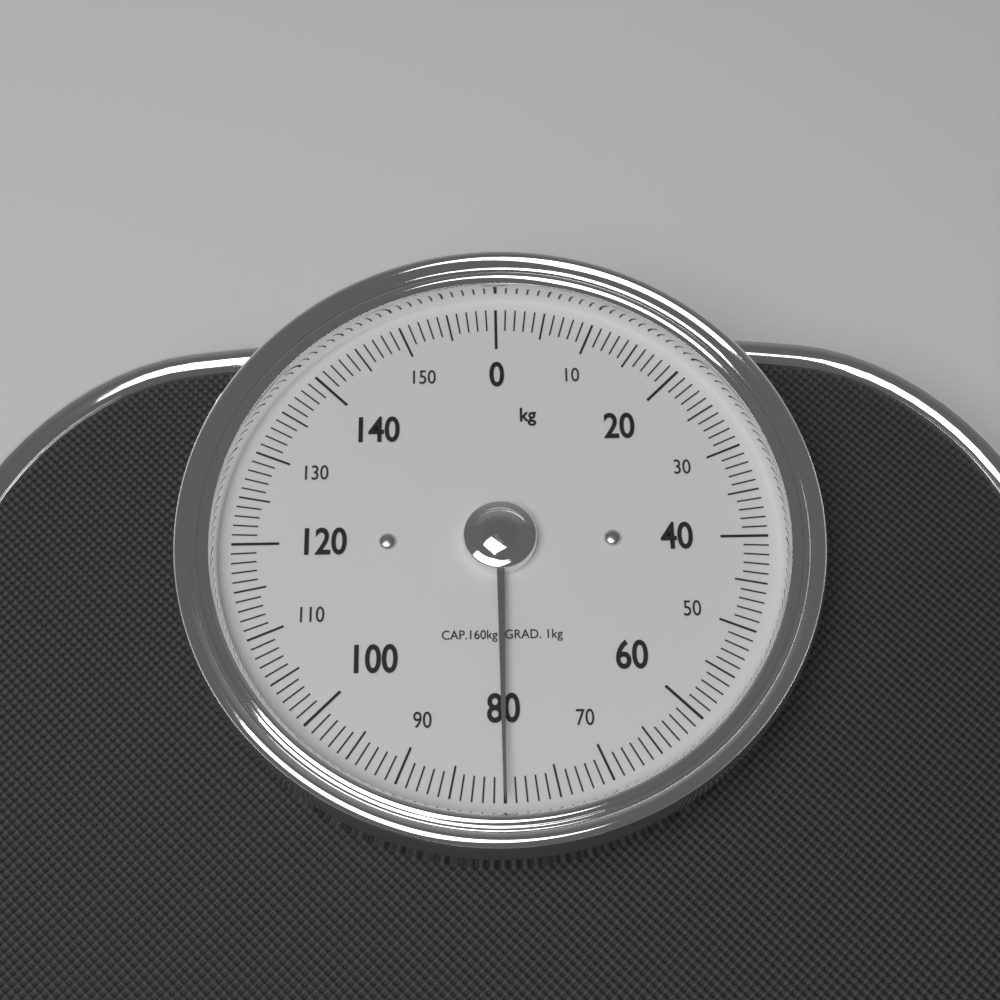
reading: 80 kg
